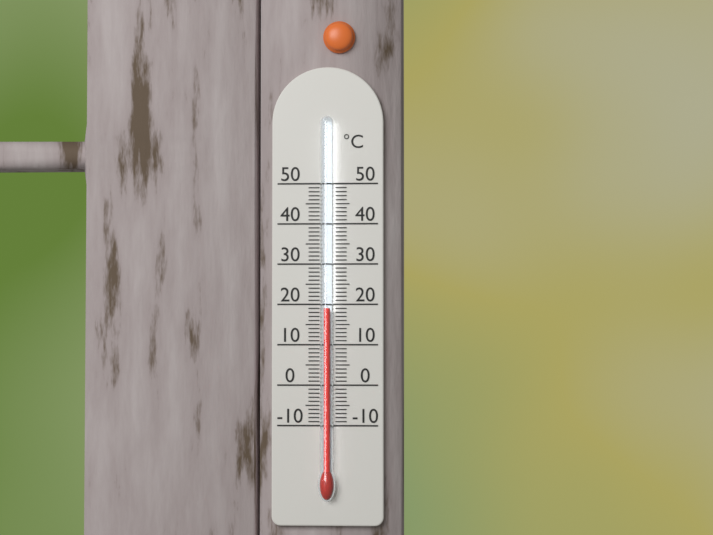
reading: 19 °C
